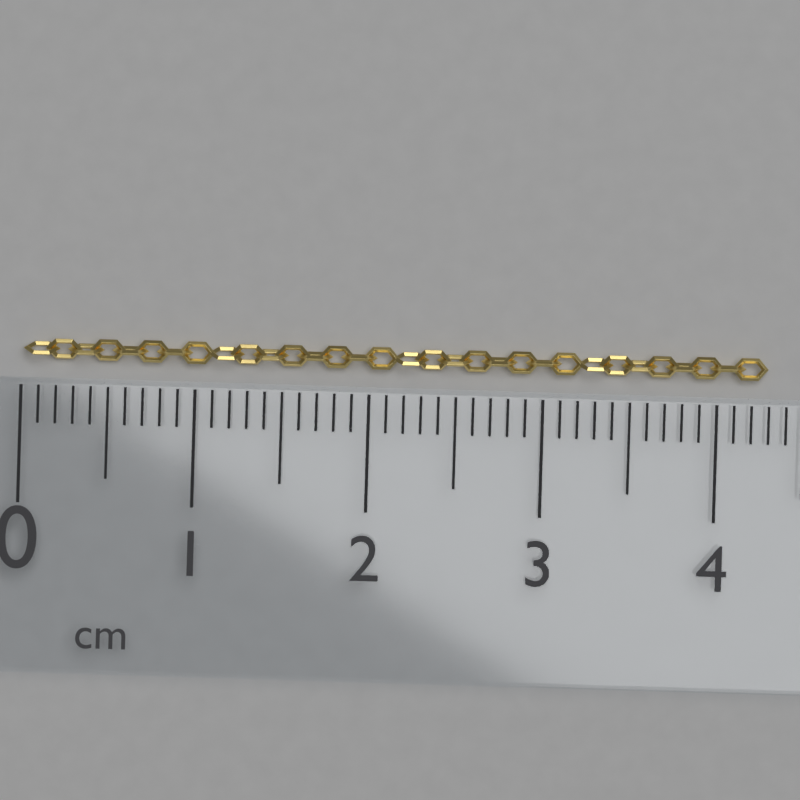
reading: 4.3 cm
